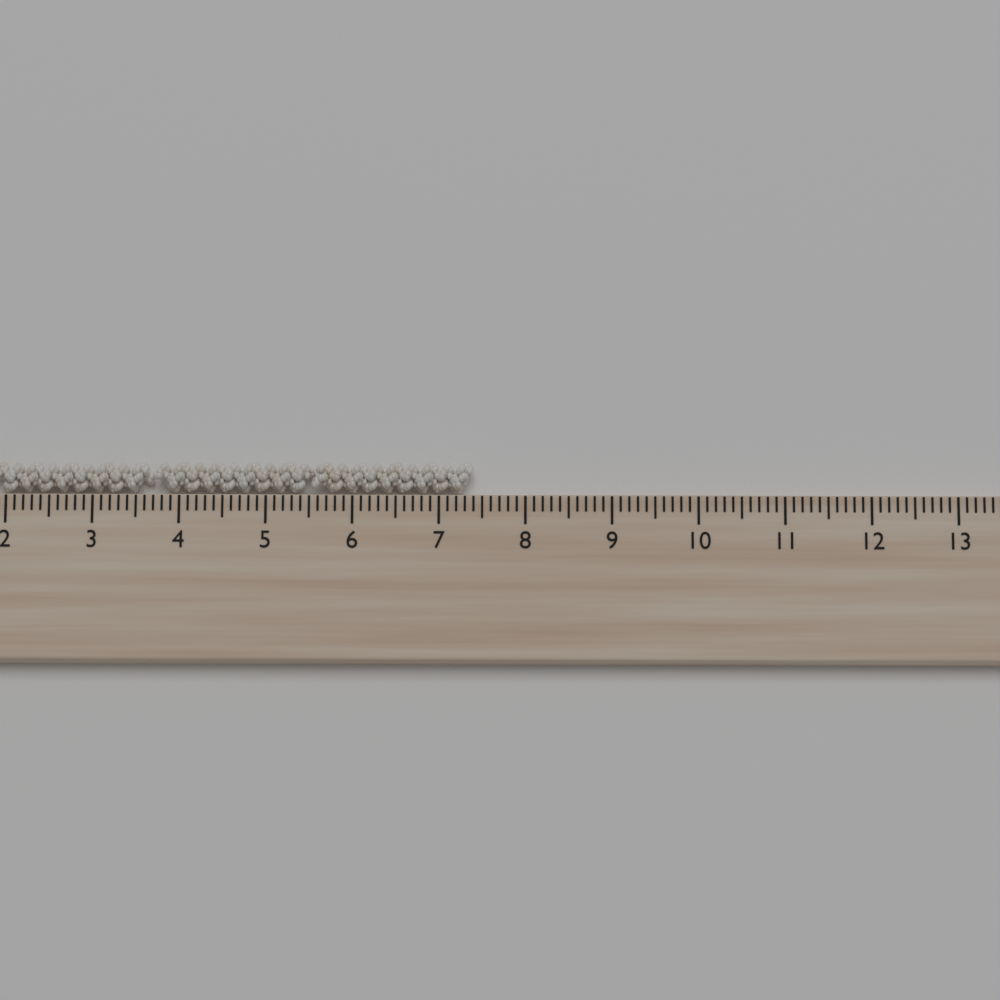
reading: 7.4 cm
